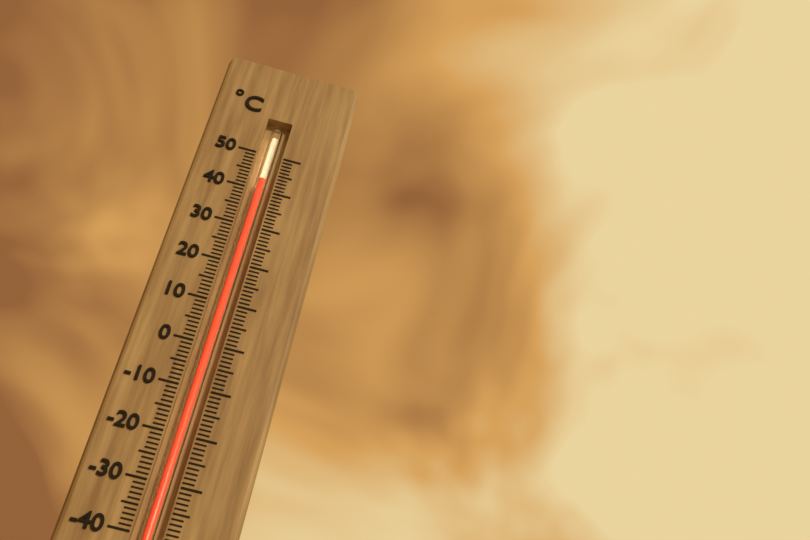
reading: 43 °C
